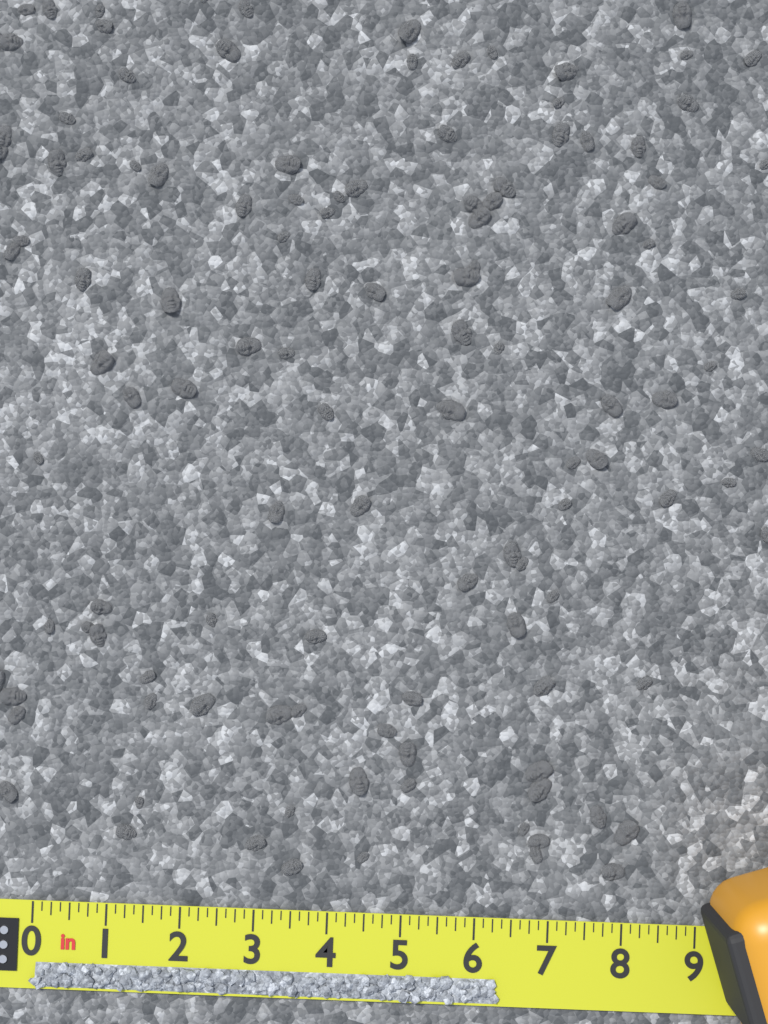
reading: 6.375 in
